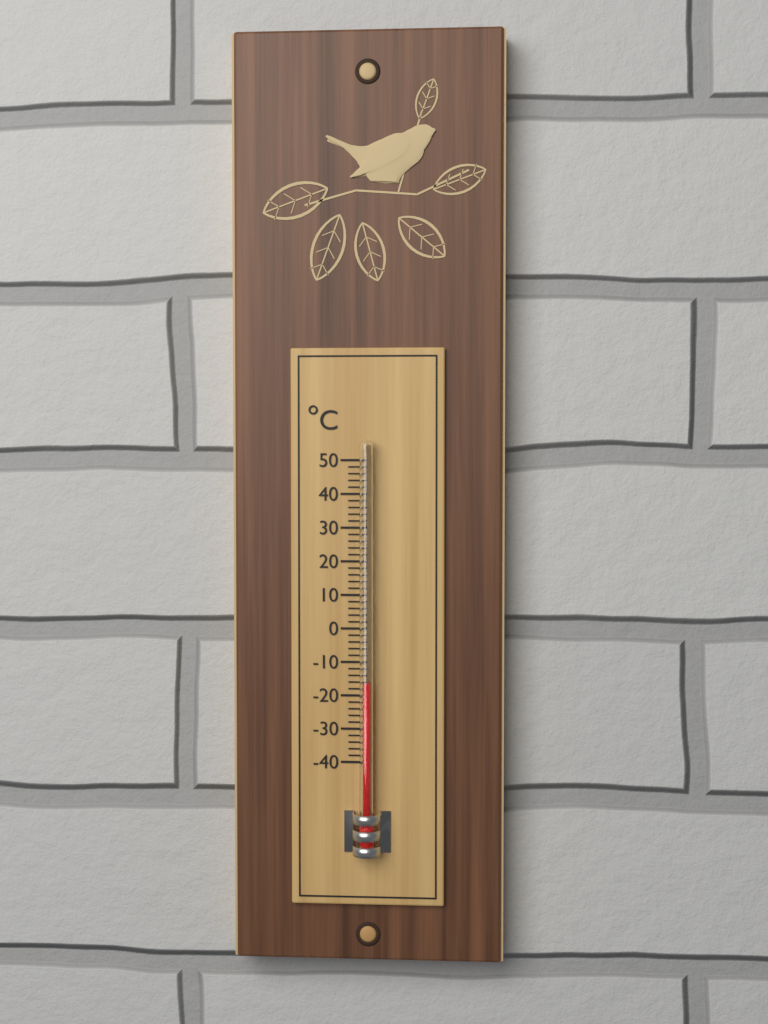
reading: -16 °C
